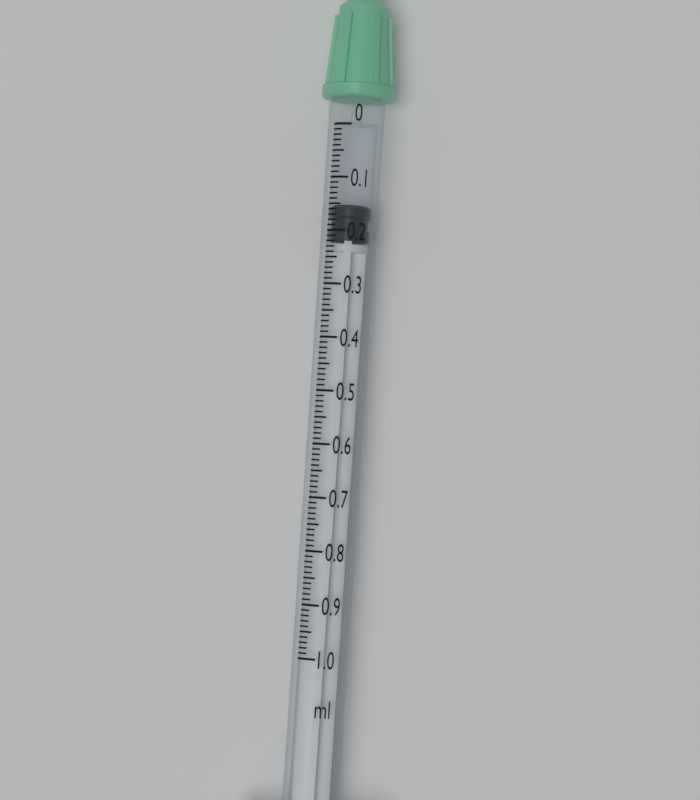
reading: 0.15 ml
